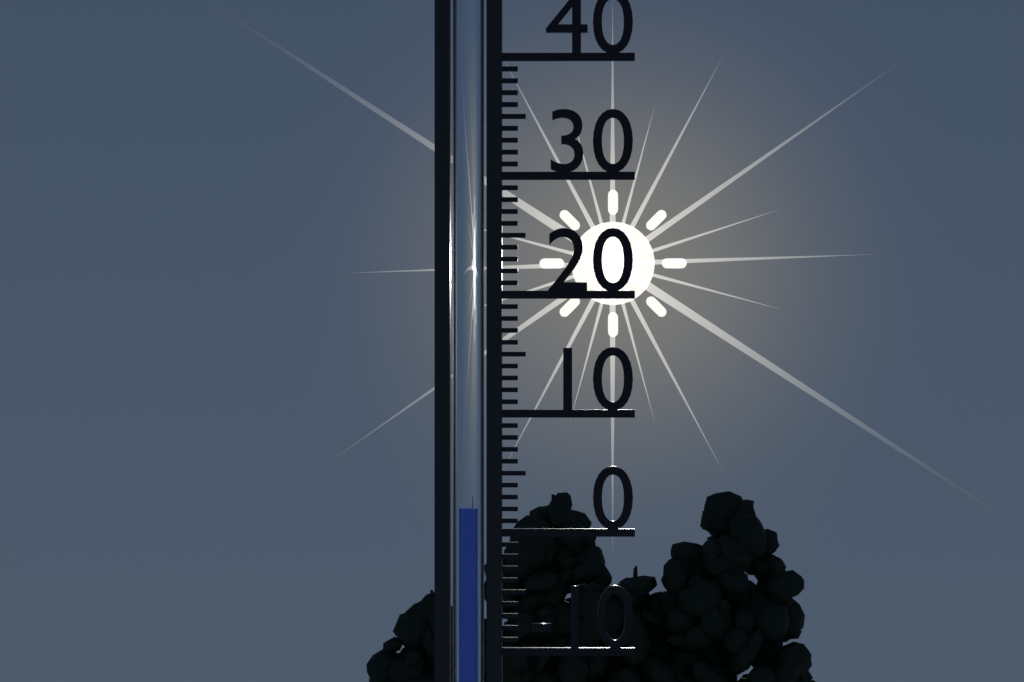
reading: 2 (no unit)
